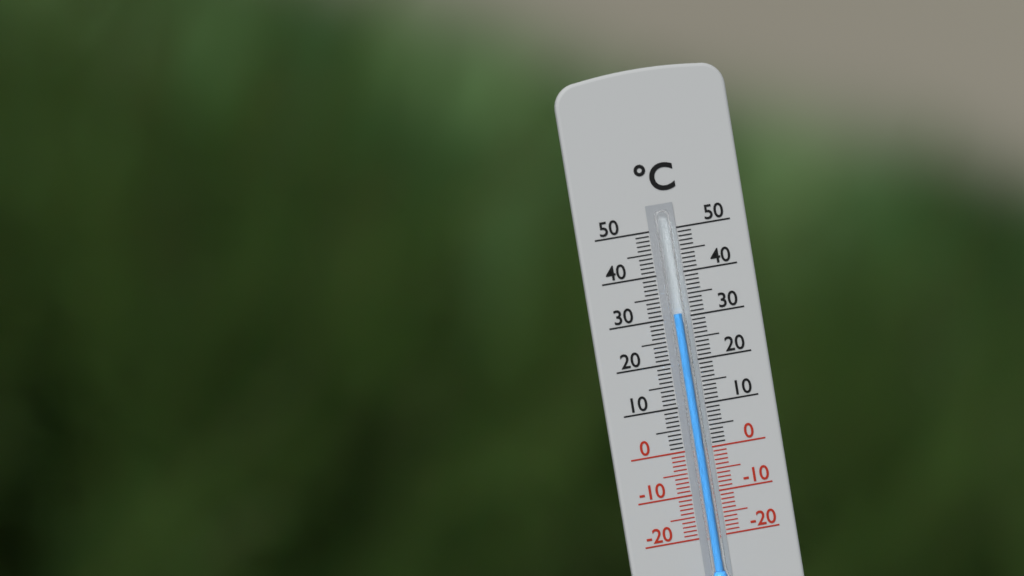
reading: 31 °C
